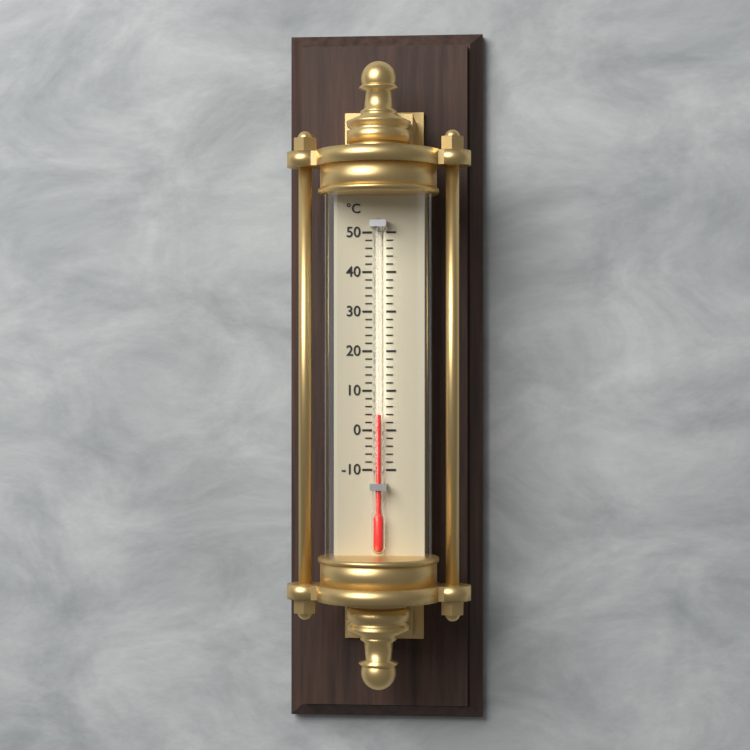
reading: 4 °C
